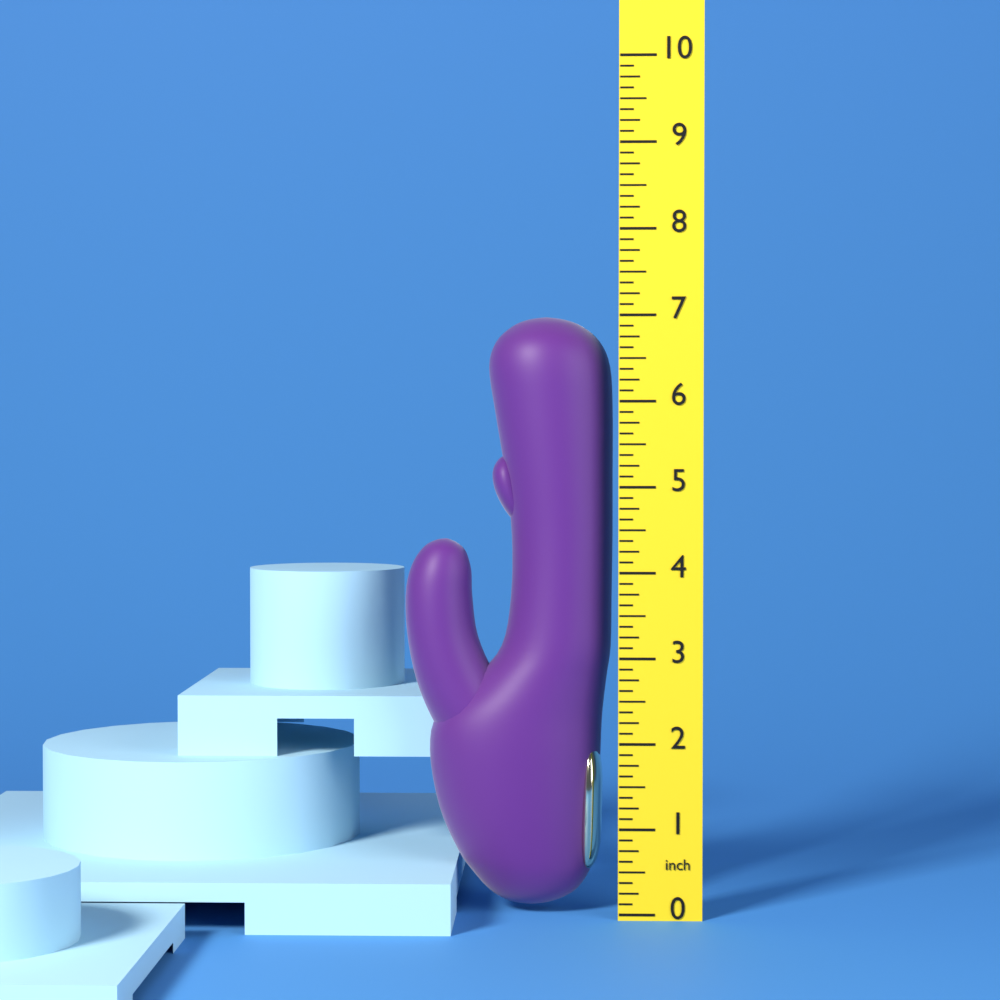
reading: 7.000 inch
